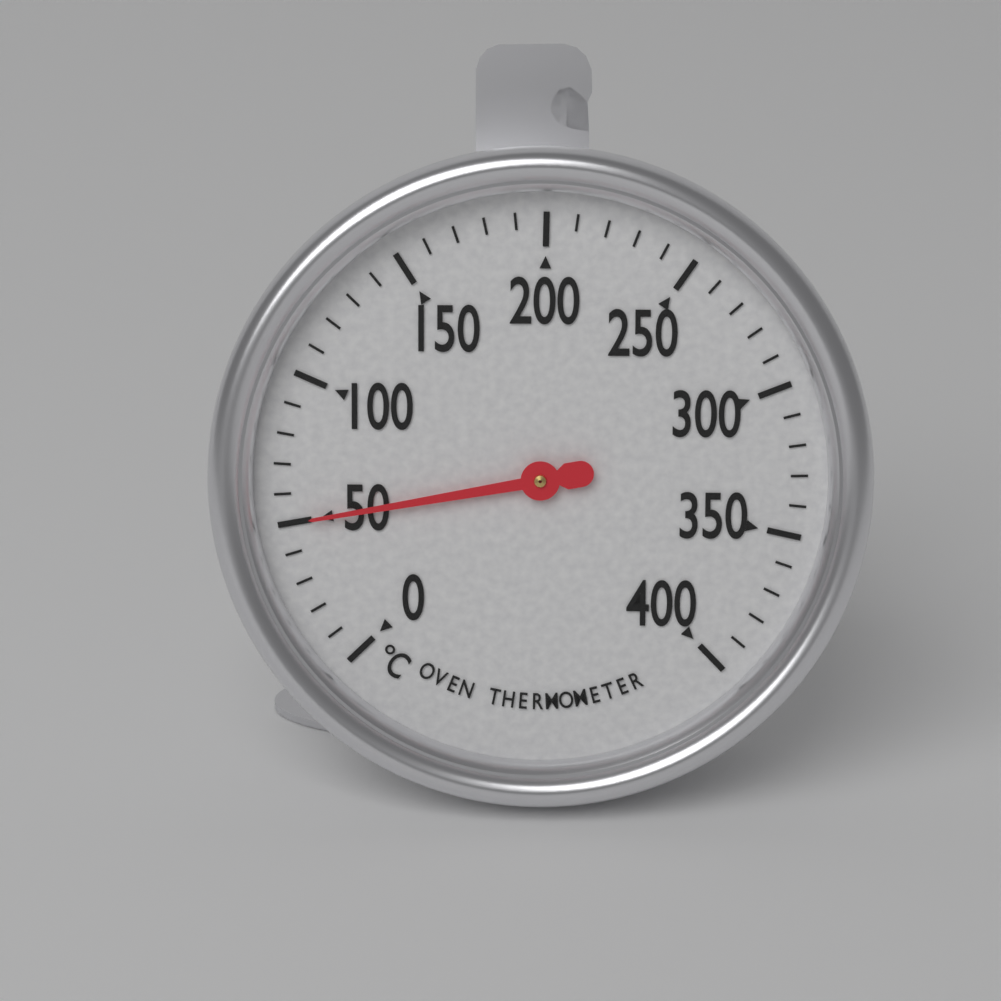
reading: 50 °C
